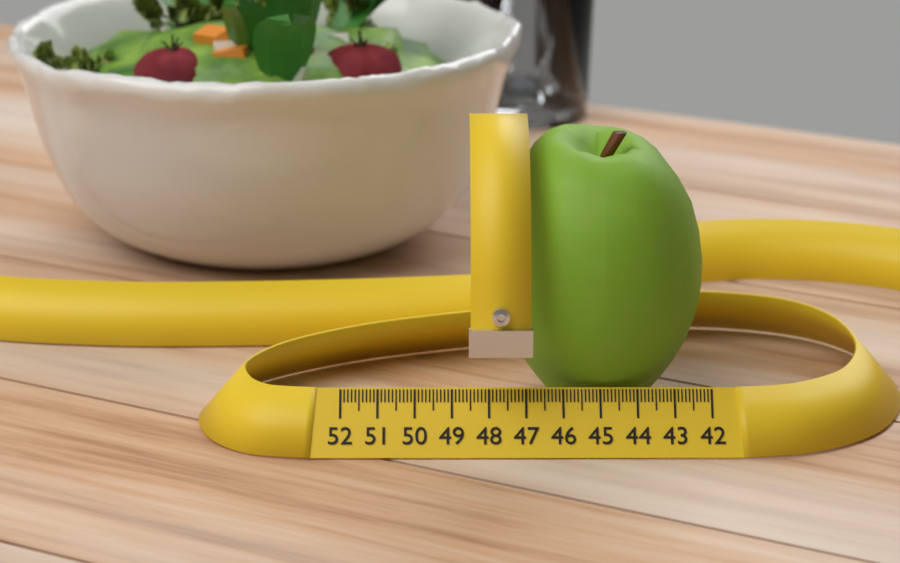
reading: 47.8 (no unit)
